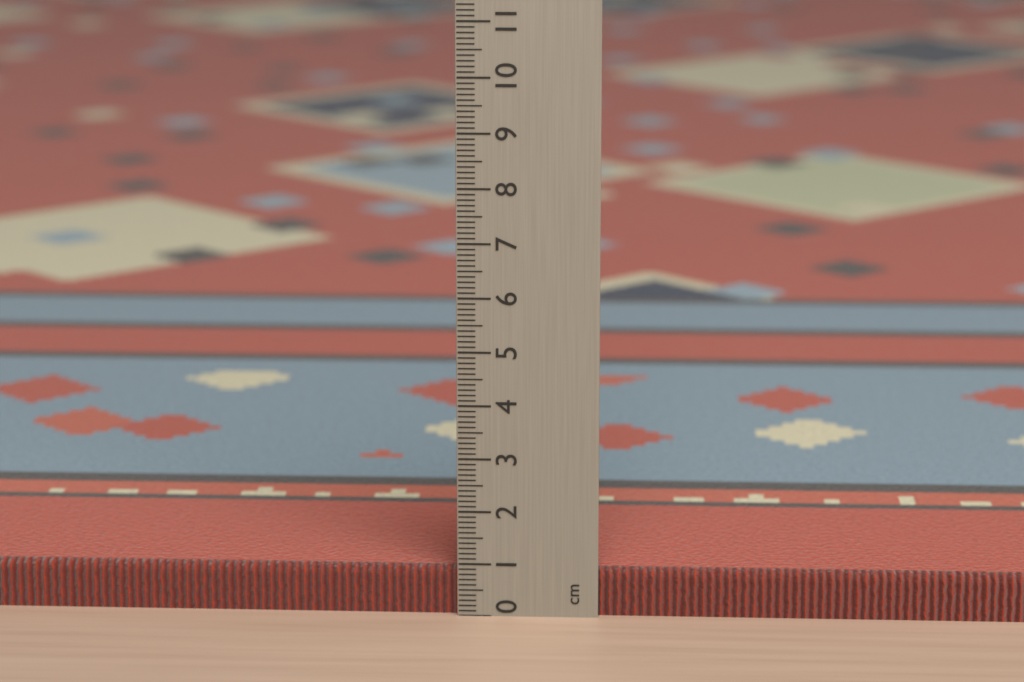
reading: 0.9 cm
